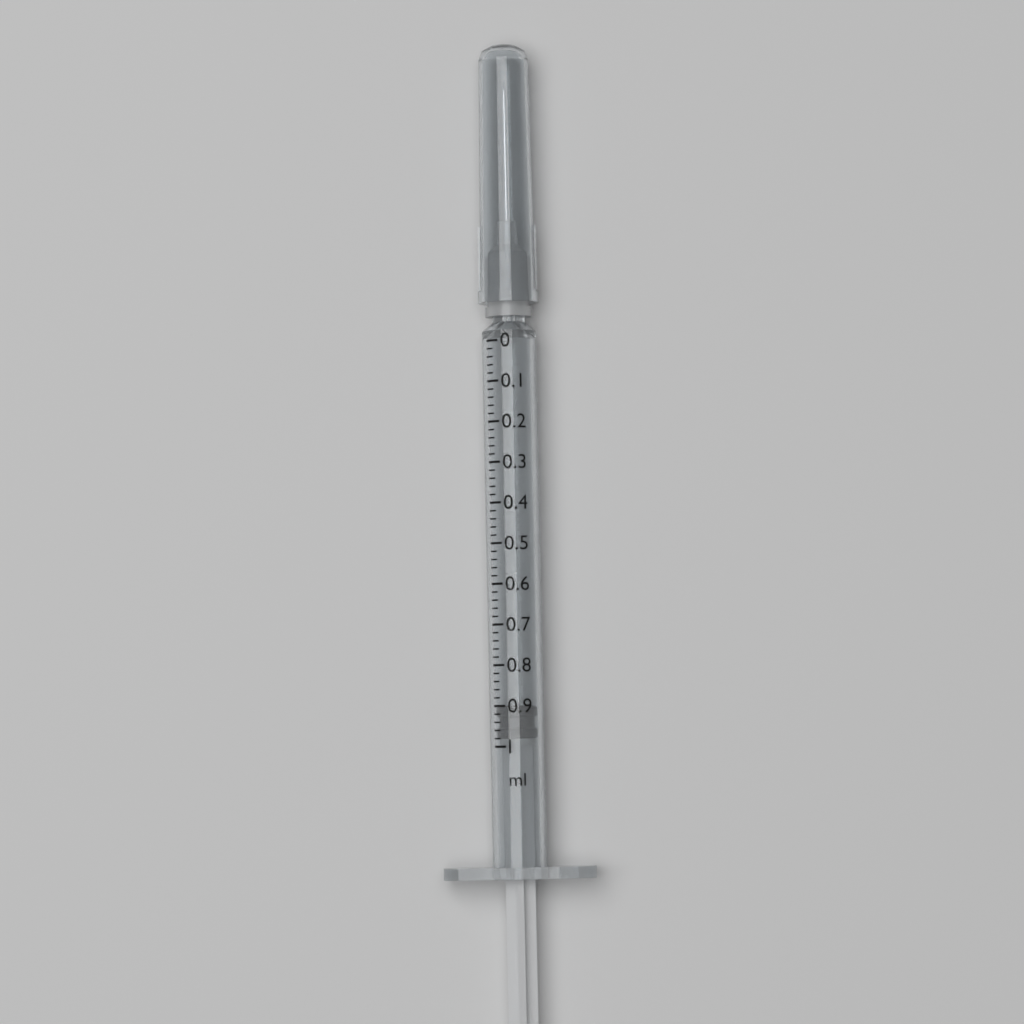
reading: 0.90 ml
